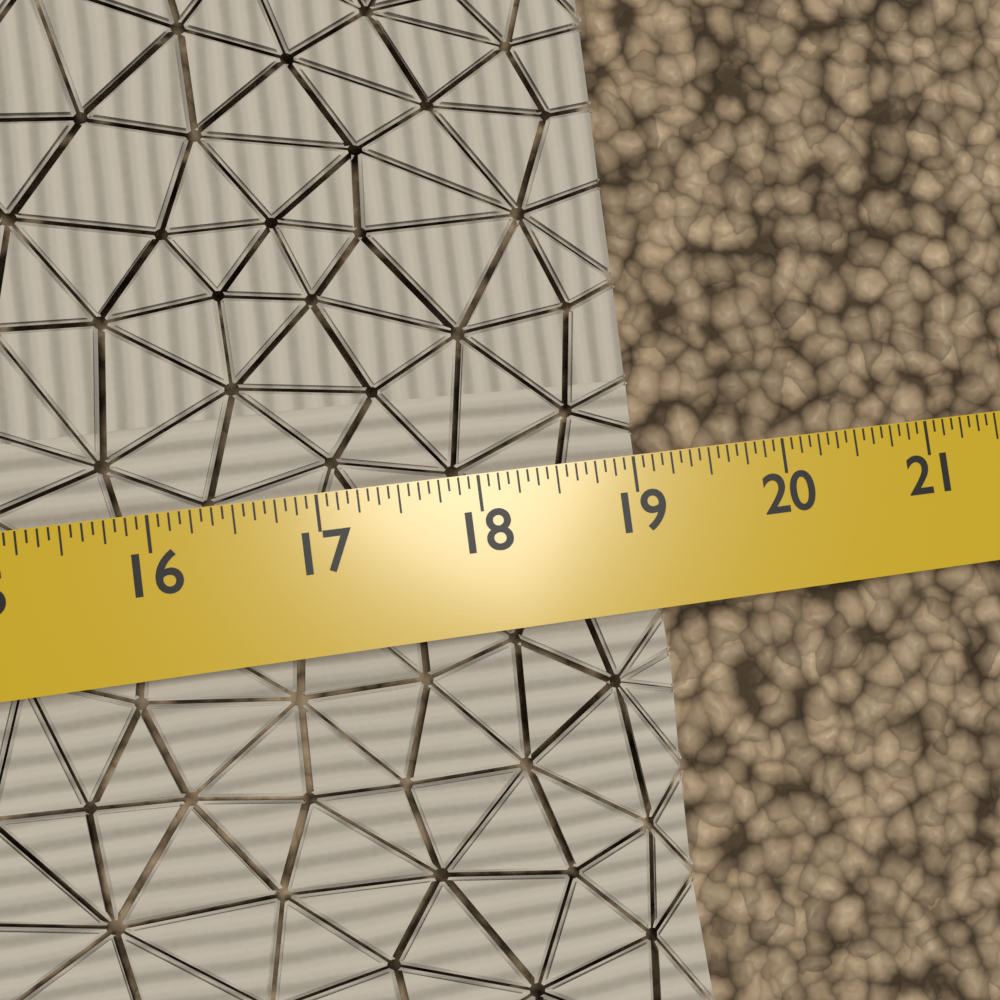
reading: 19.1250 in
